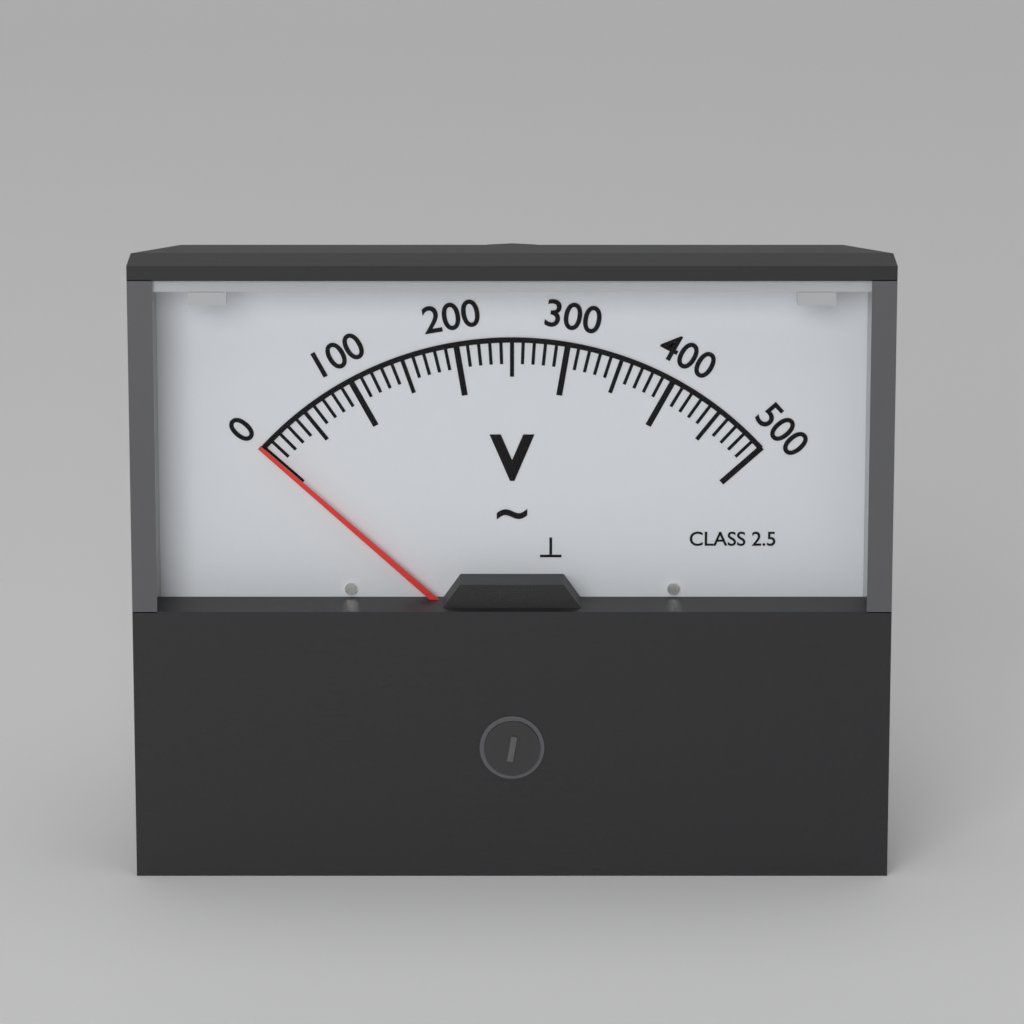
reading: 0 V
